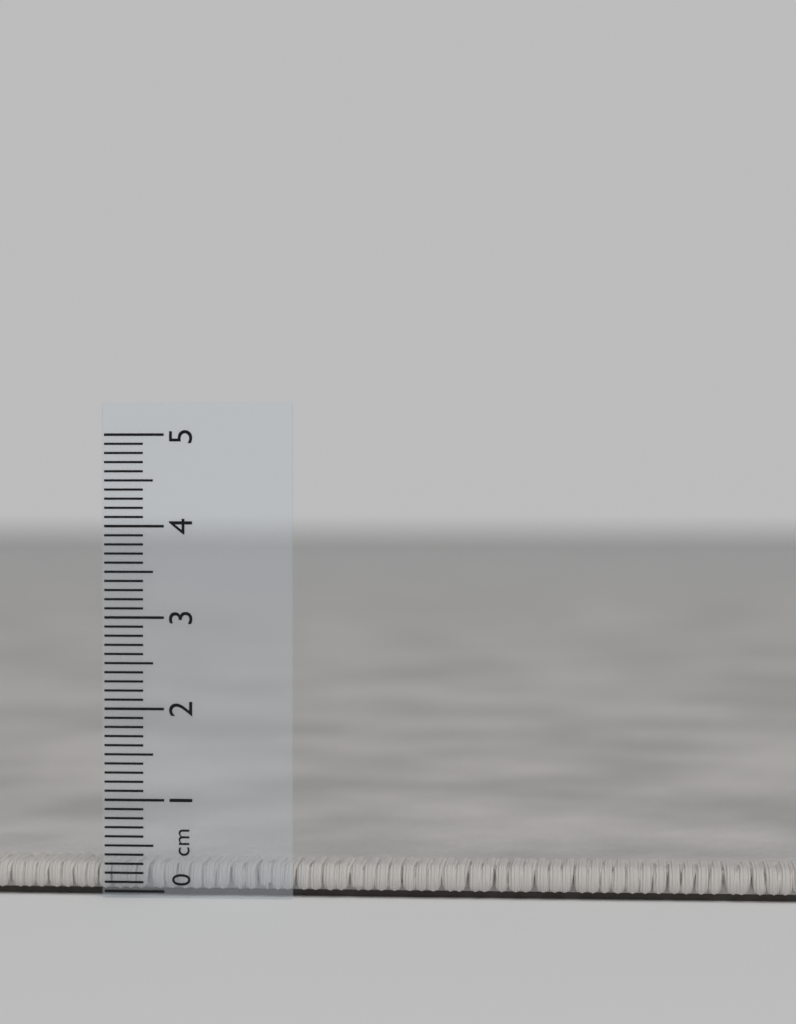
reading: 0.3 cm
